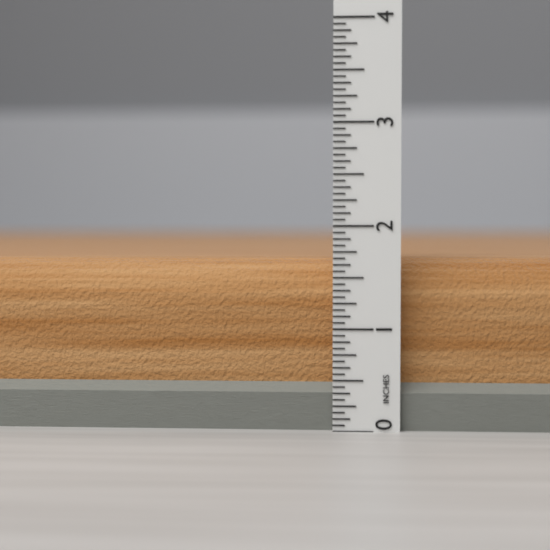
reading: 1.6875 in
